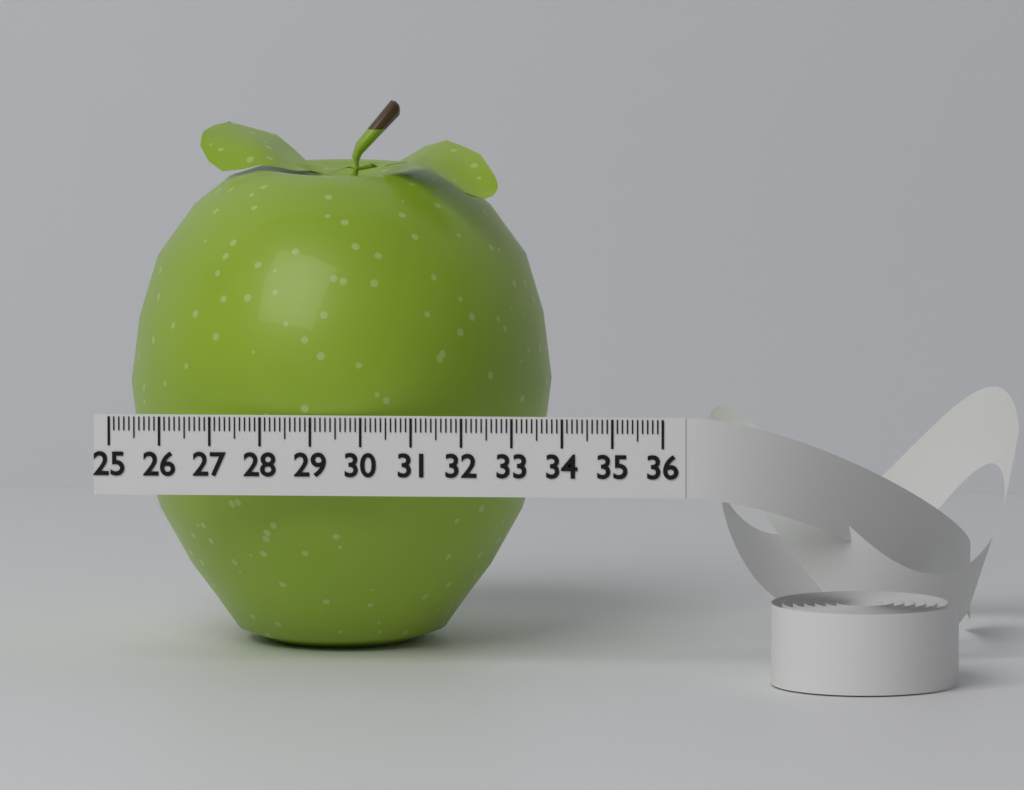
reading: 33.5 (no unit)
